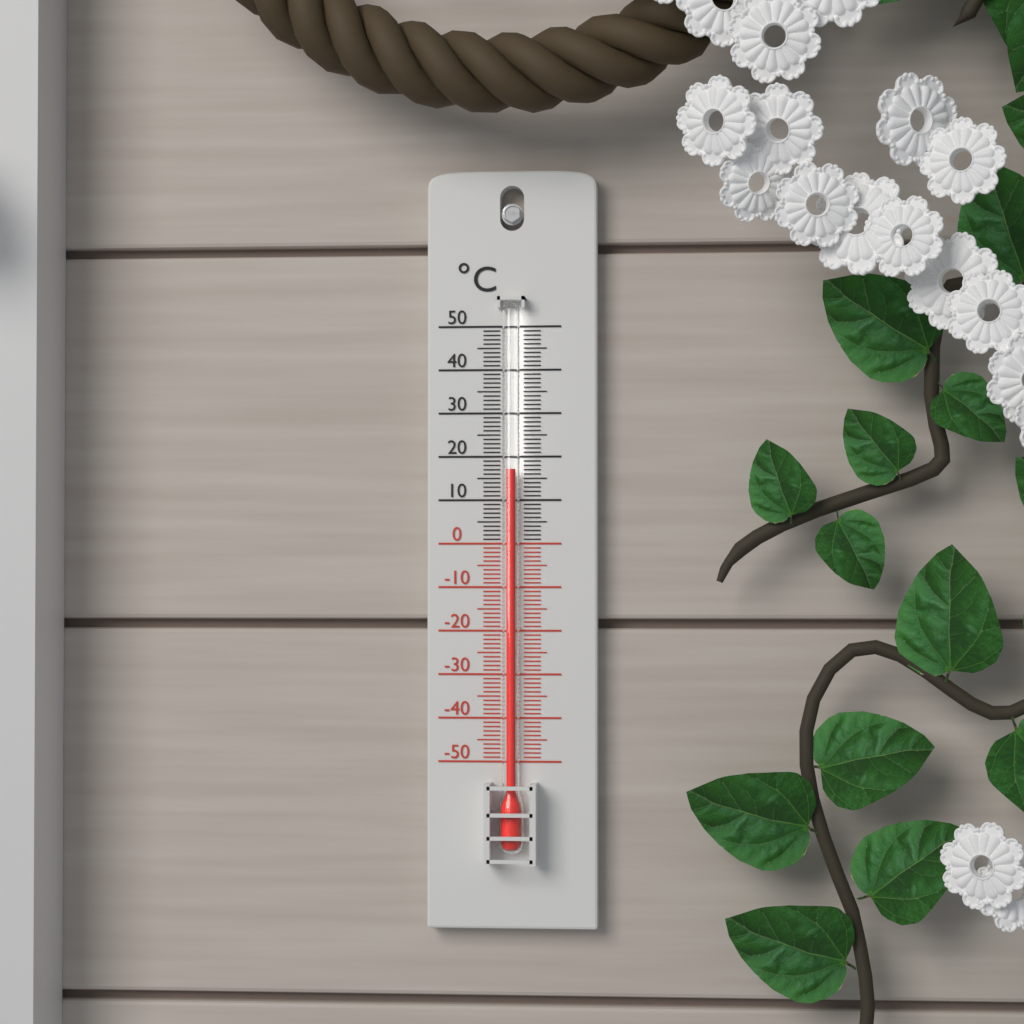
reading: 17 °C
